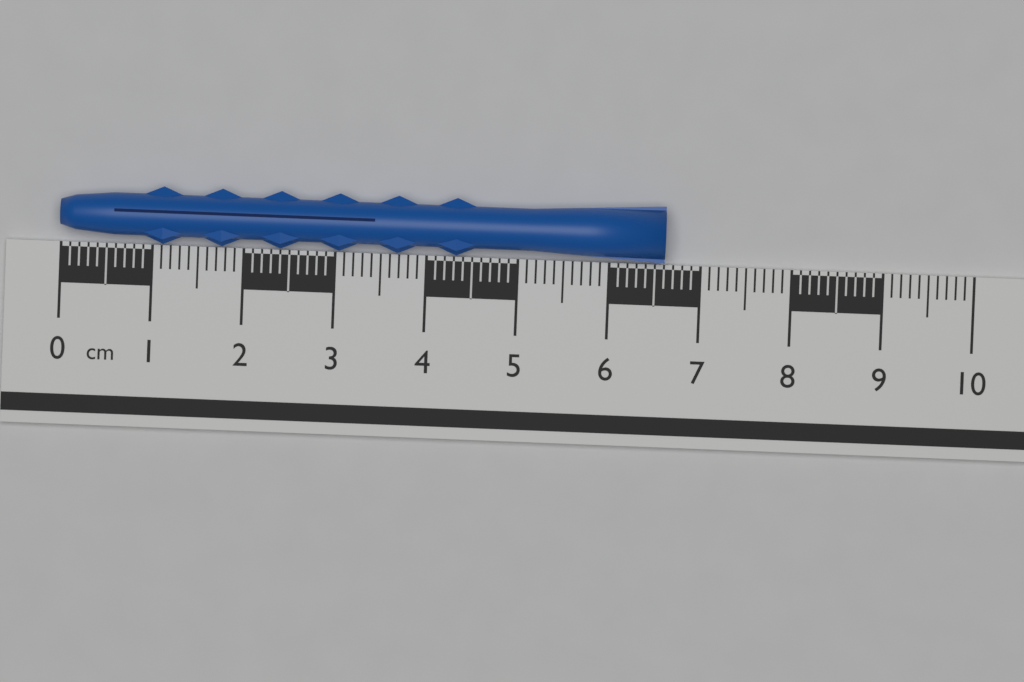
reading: 6.6 cm
